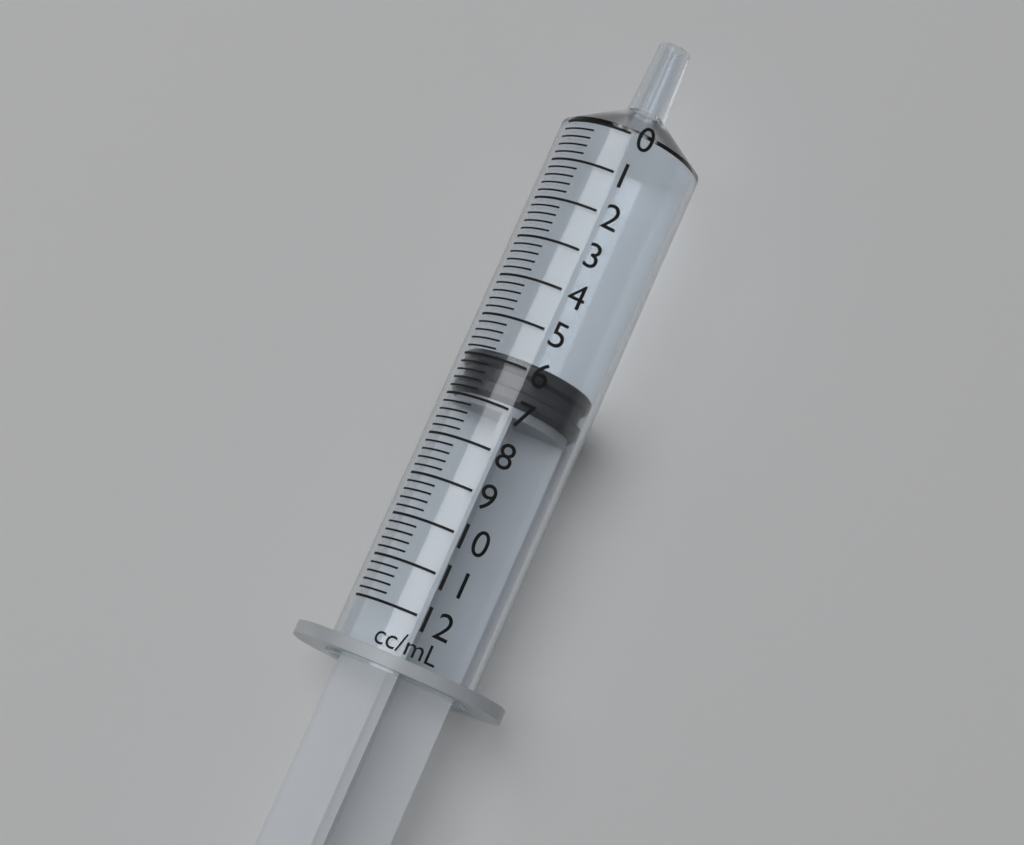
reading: 5.8 ml
